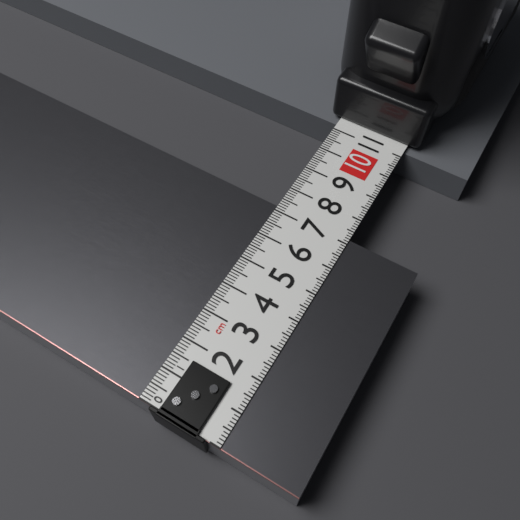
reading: 7.2 cm
